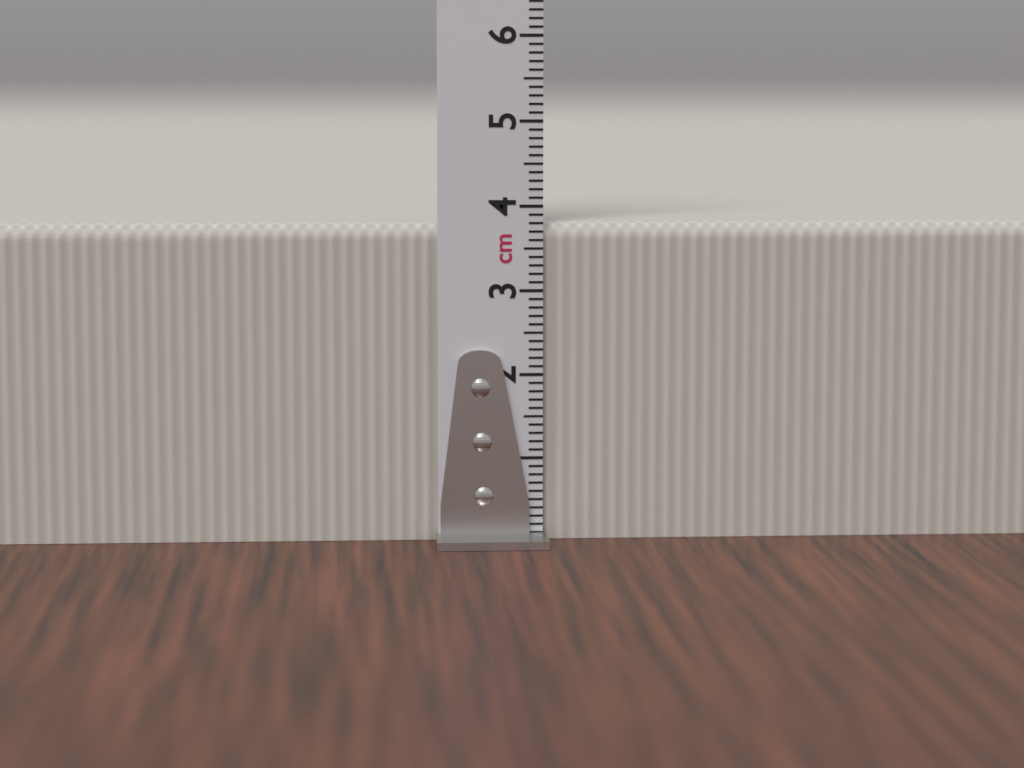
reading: 3.8 cm
